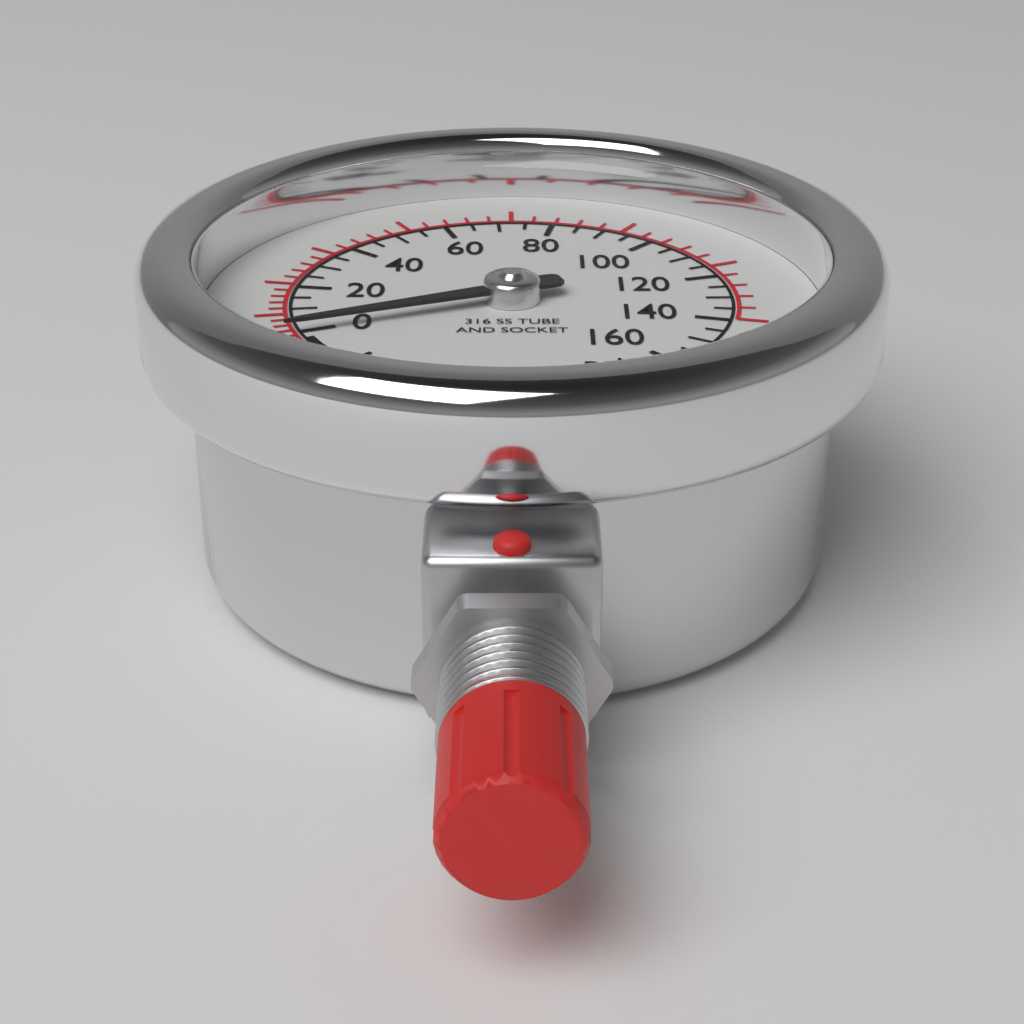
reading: 0 psi
